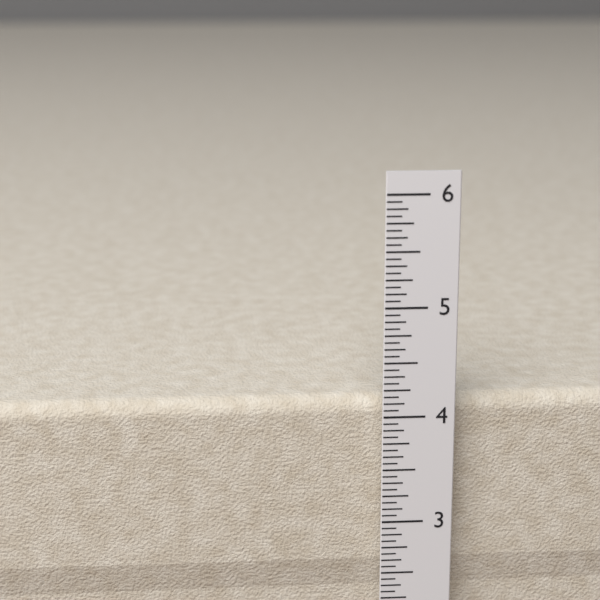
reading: 4.1250 in
